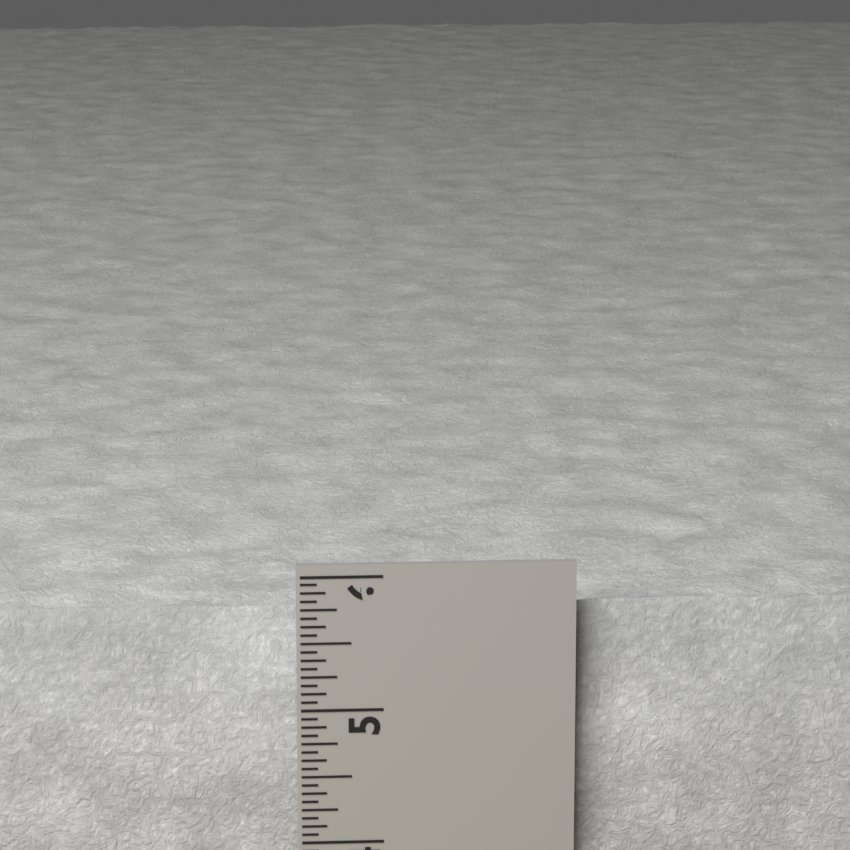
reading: 5.7500 in
